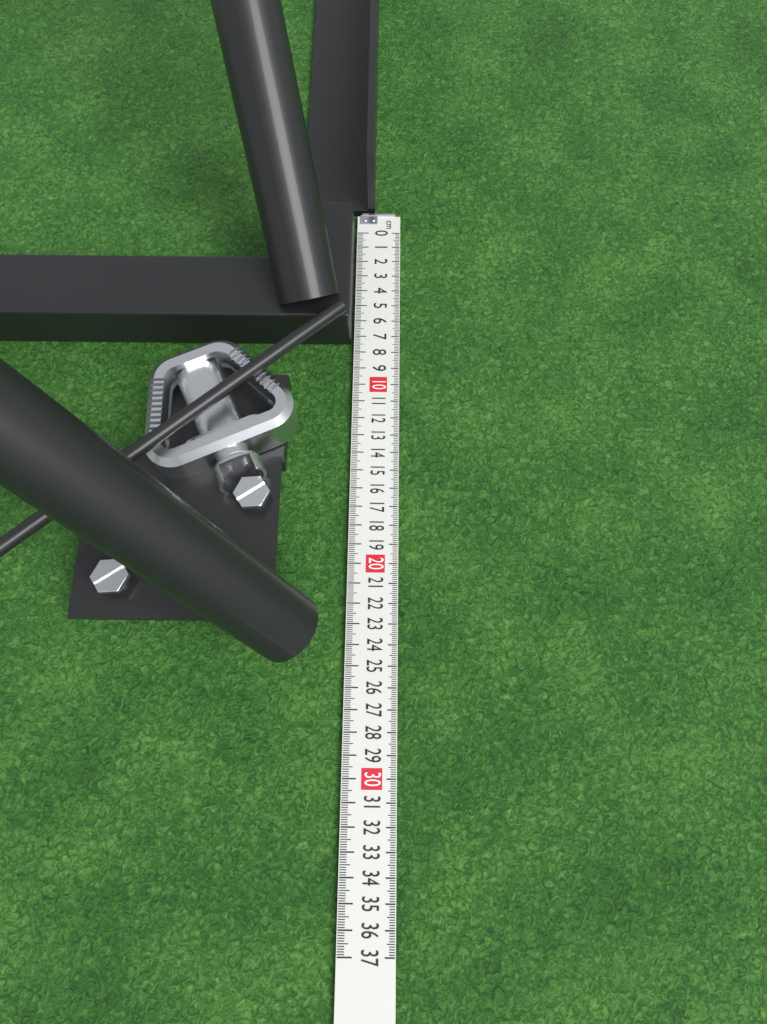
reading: 7.4 cm
